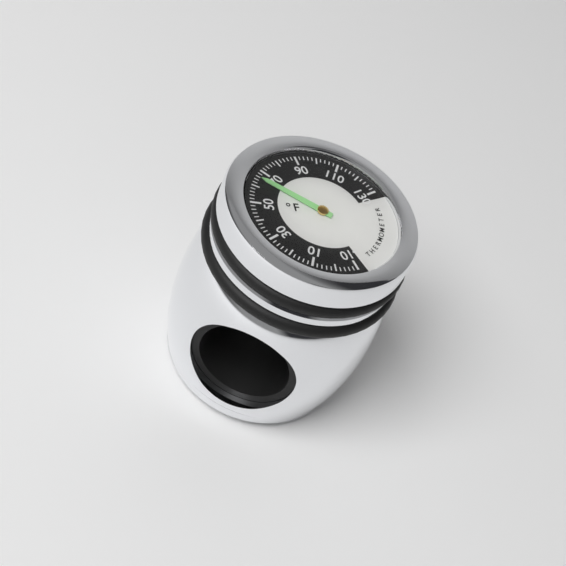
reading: 66 °F
